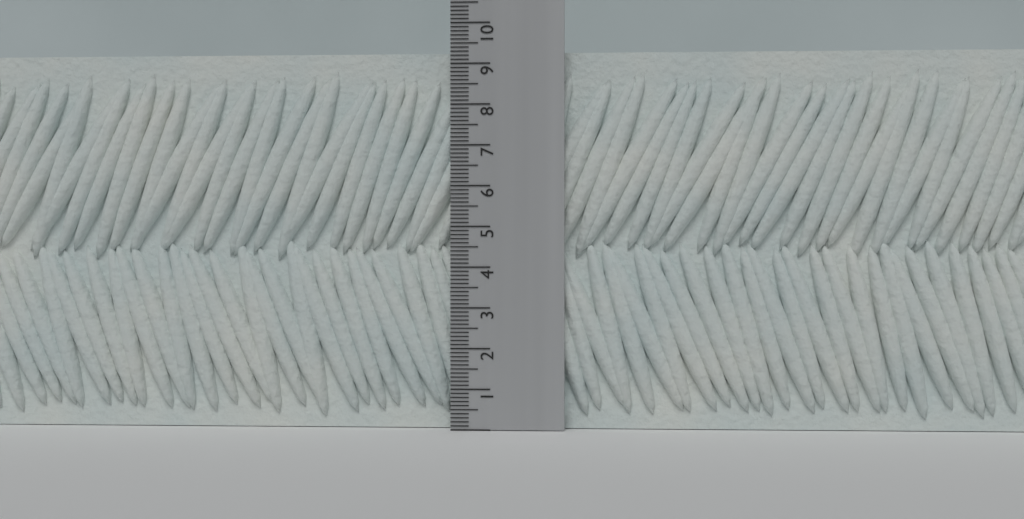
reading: 9.3 (no unit)
